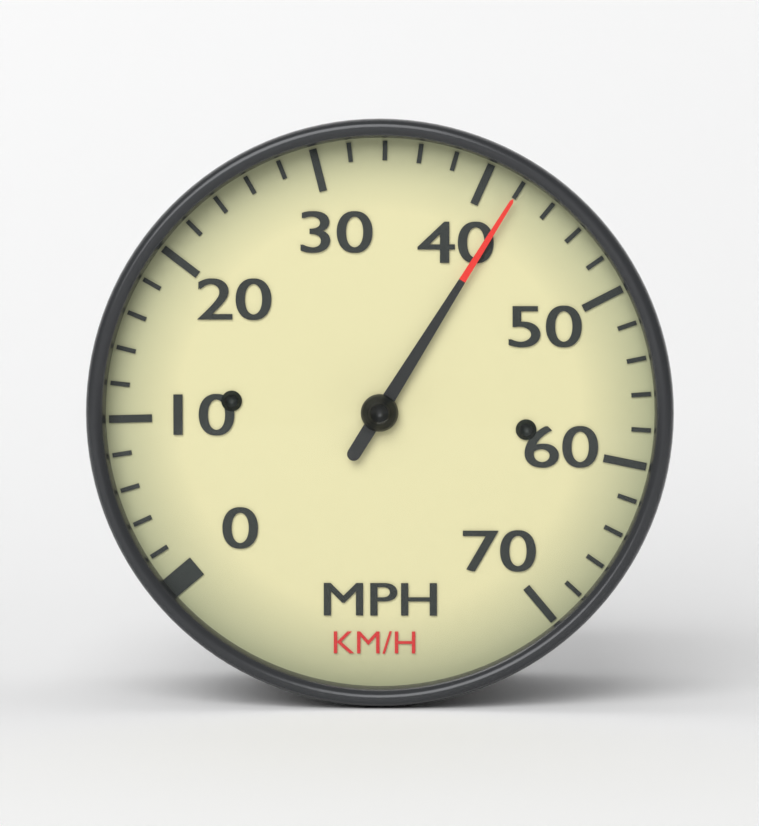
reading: 42 mph
